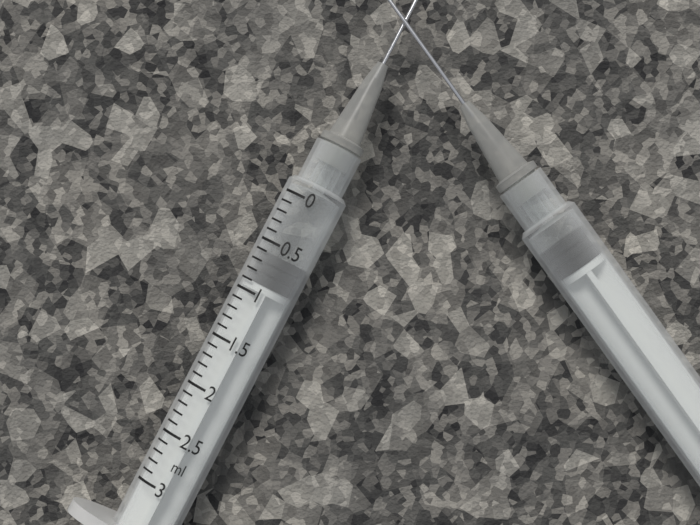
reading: 0.6 ml
